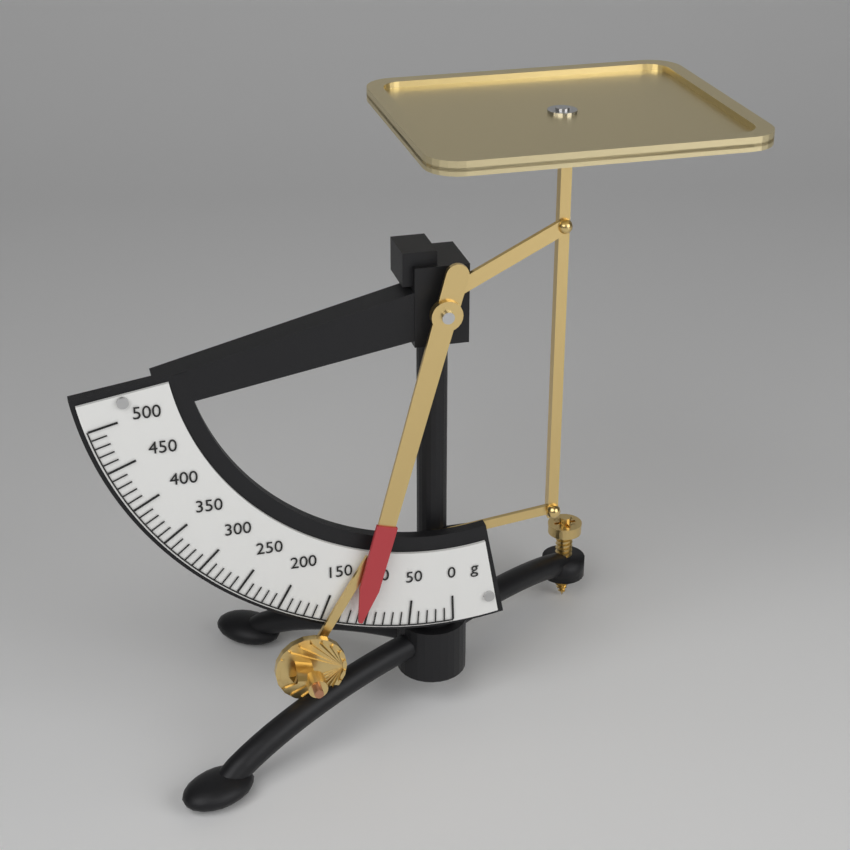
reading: 110 g
